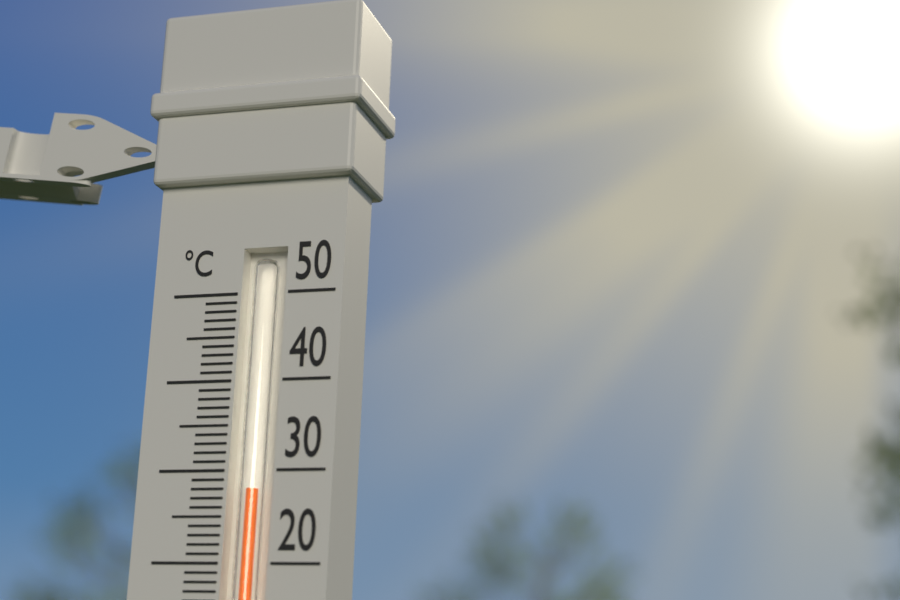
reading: 28 °C
